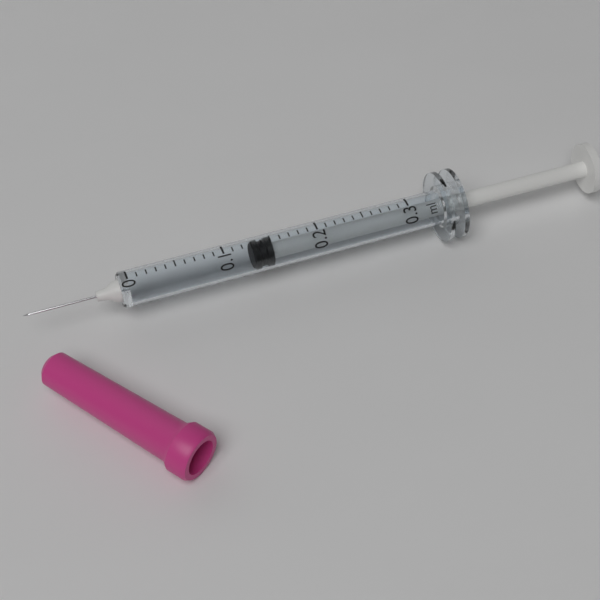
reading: 0.13 ml
